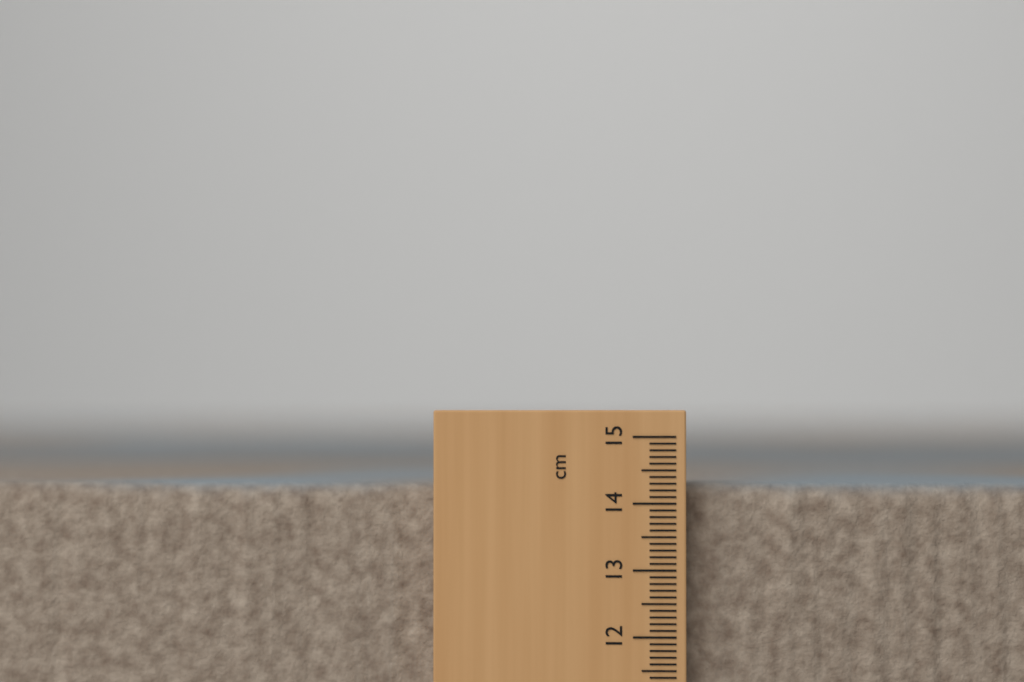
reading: 14.3 cm
